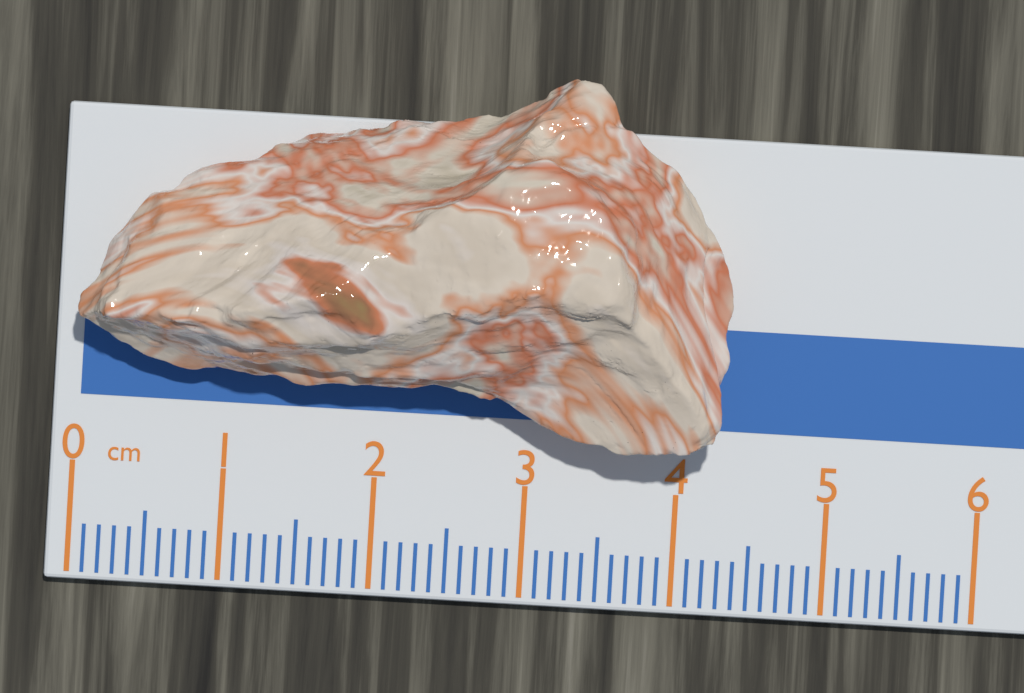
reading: 4.3 cm
